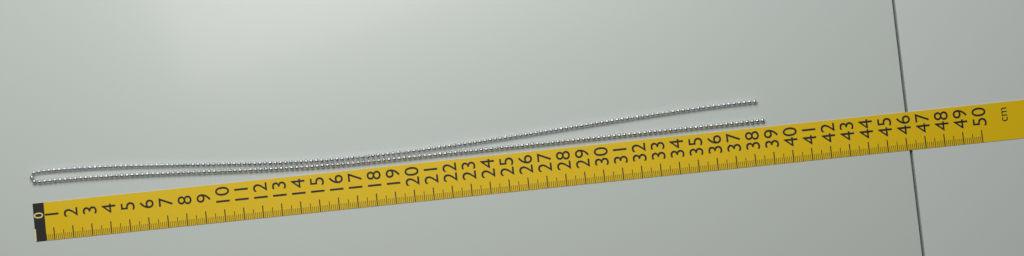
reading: 38.7 cm
